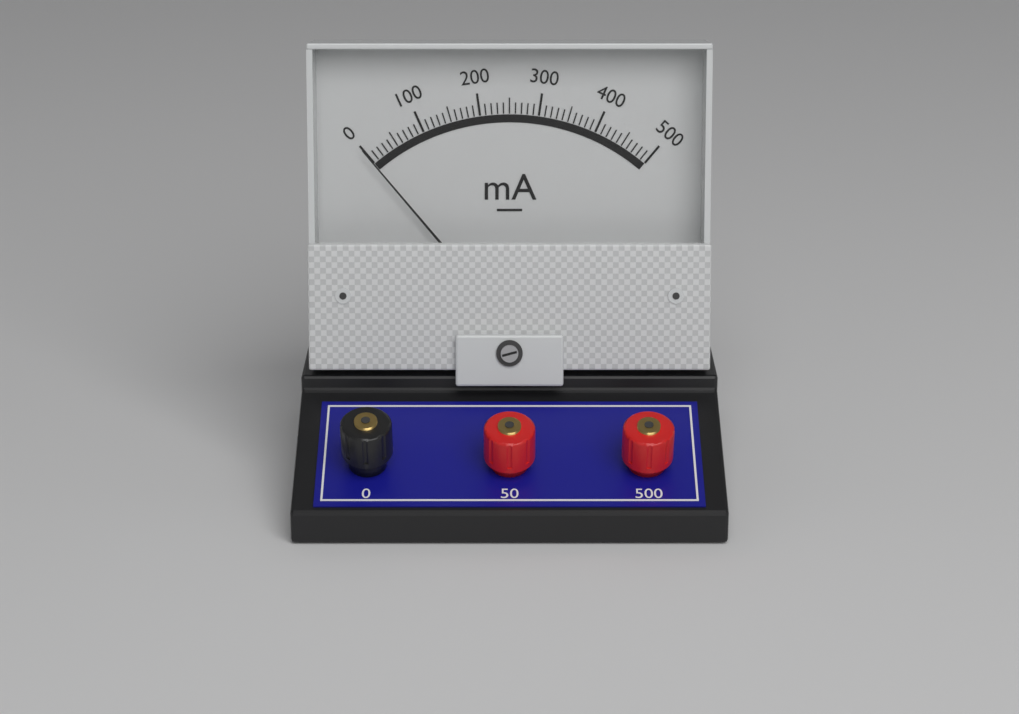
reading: 0 mA
